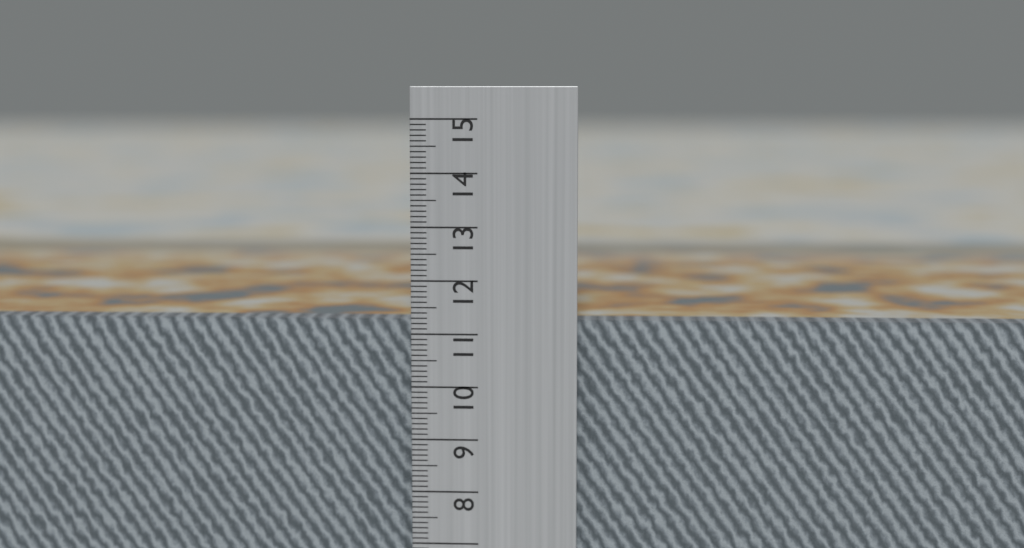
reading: 11.2 cm
